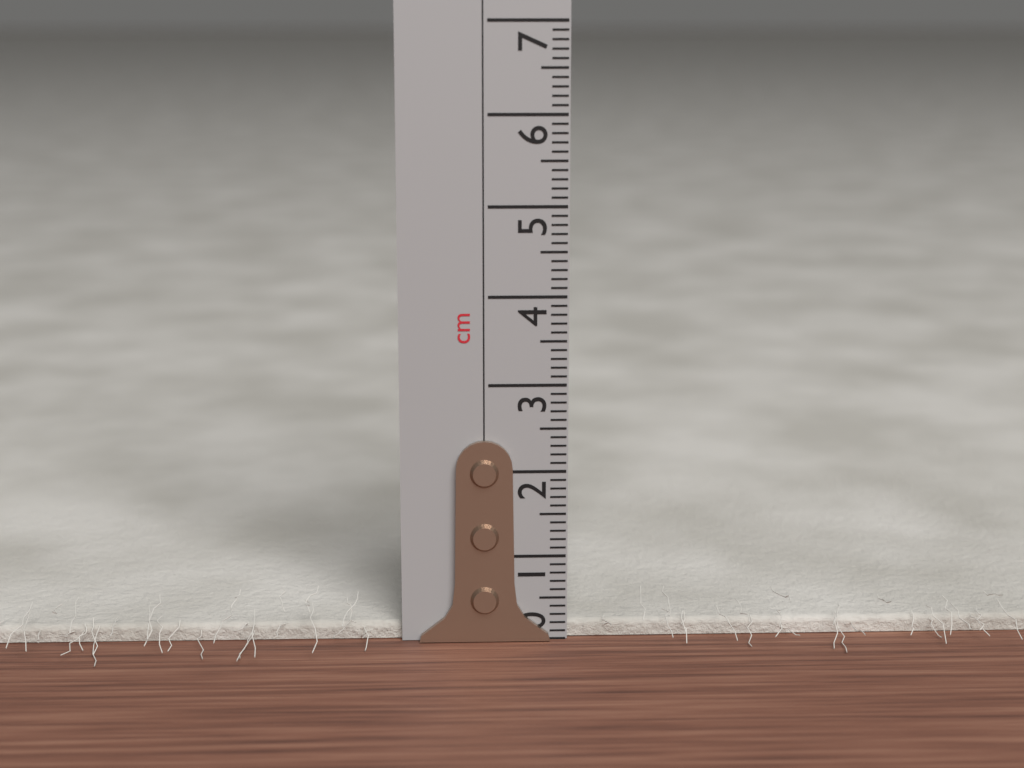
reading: 0.2 cm
